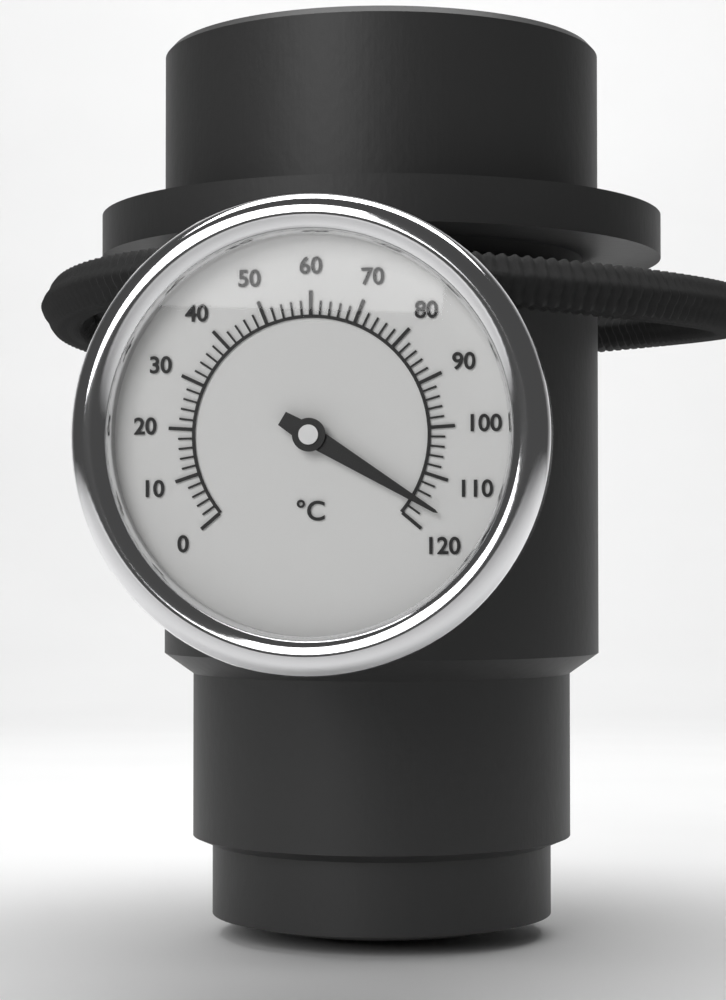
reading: 116 °C
